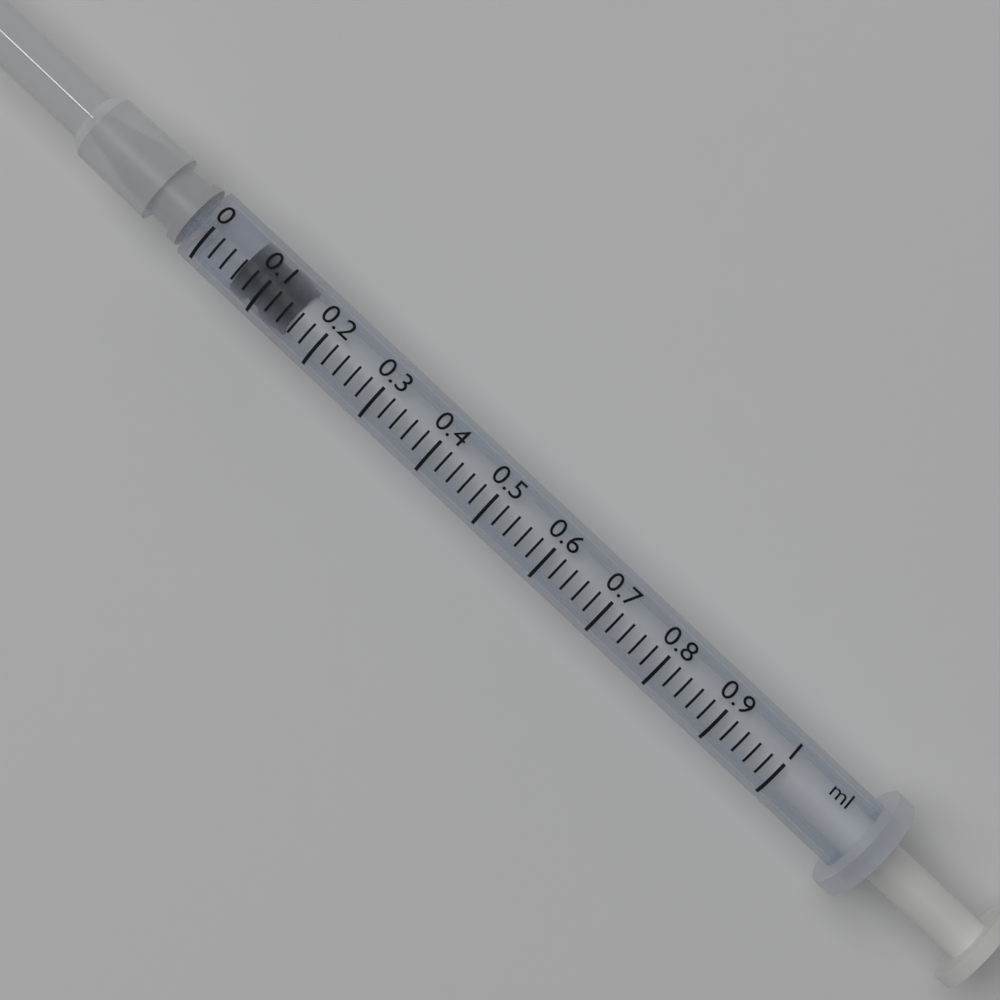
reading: 0.06 ml
